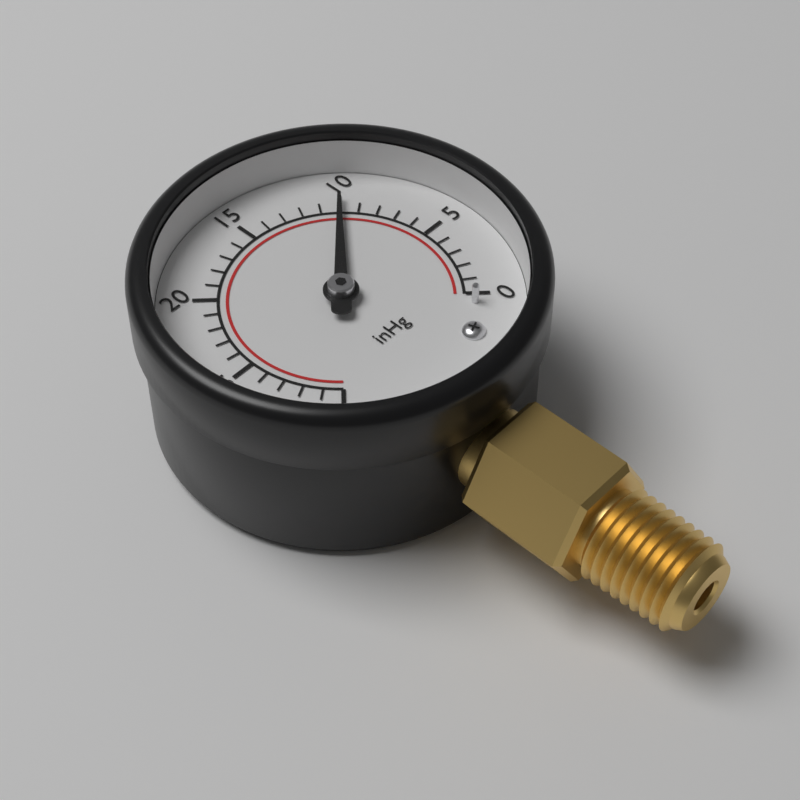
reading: 10 inHg
